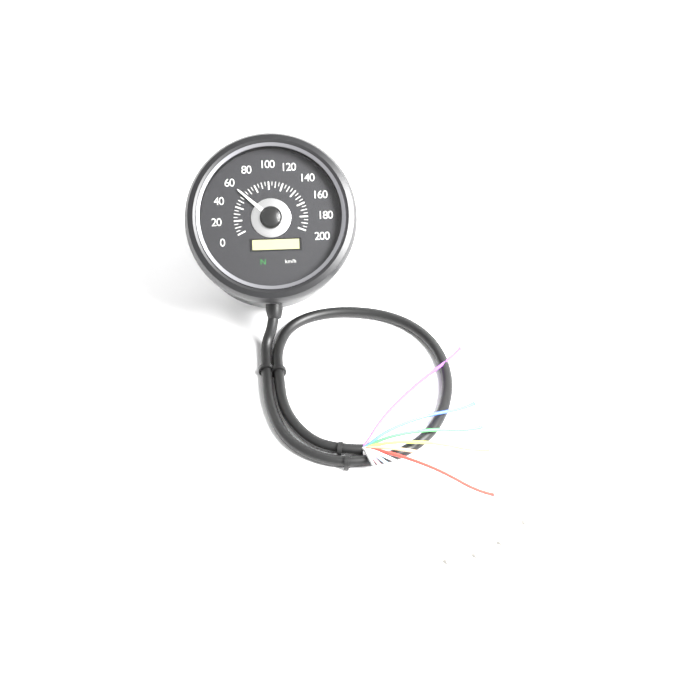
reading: 60 km/h
